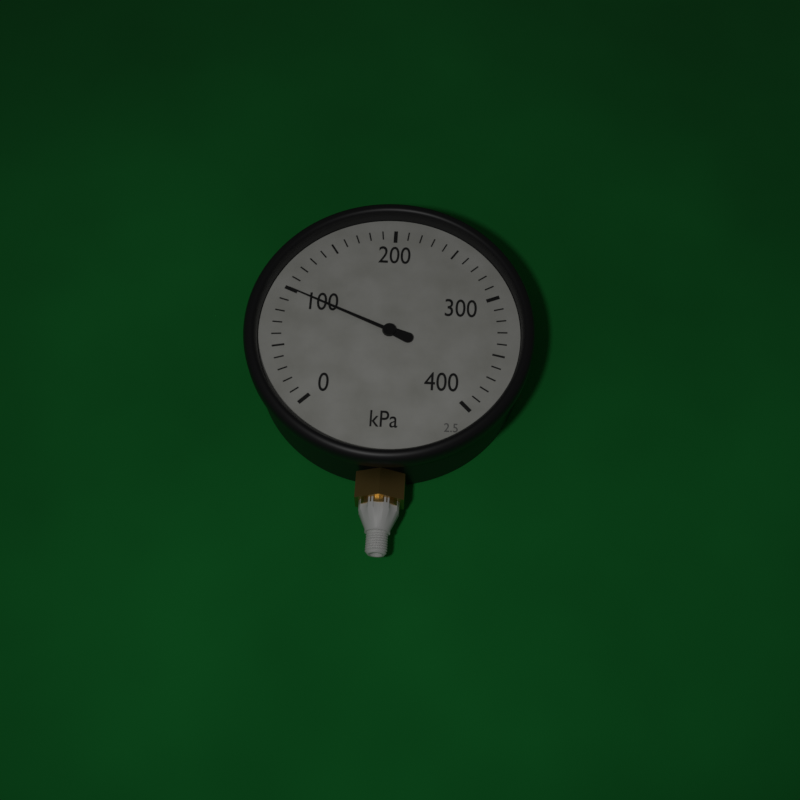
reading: 100 kPa
